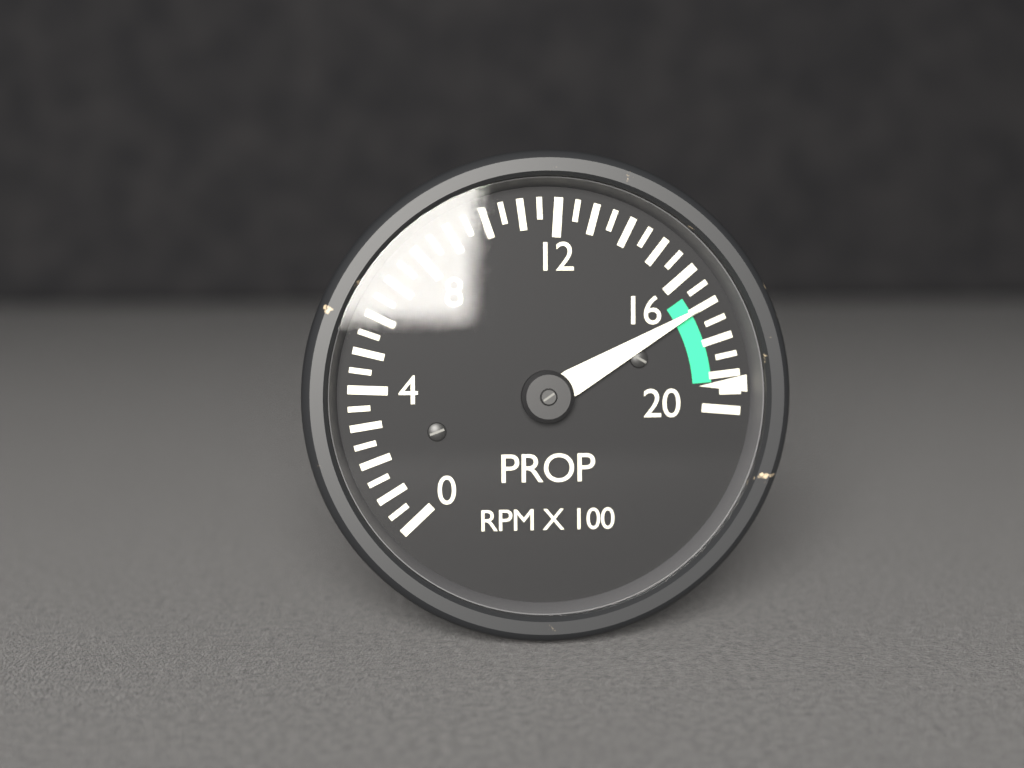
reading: 17.0 RPM X 100
